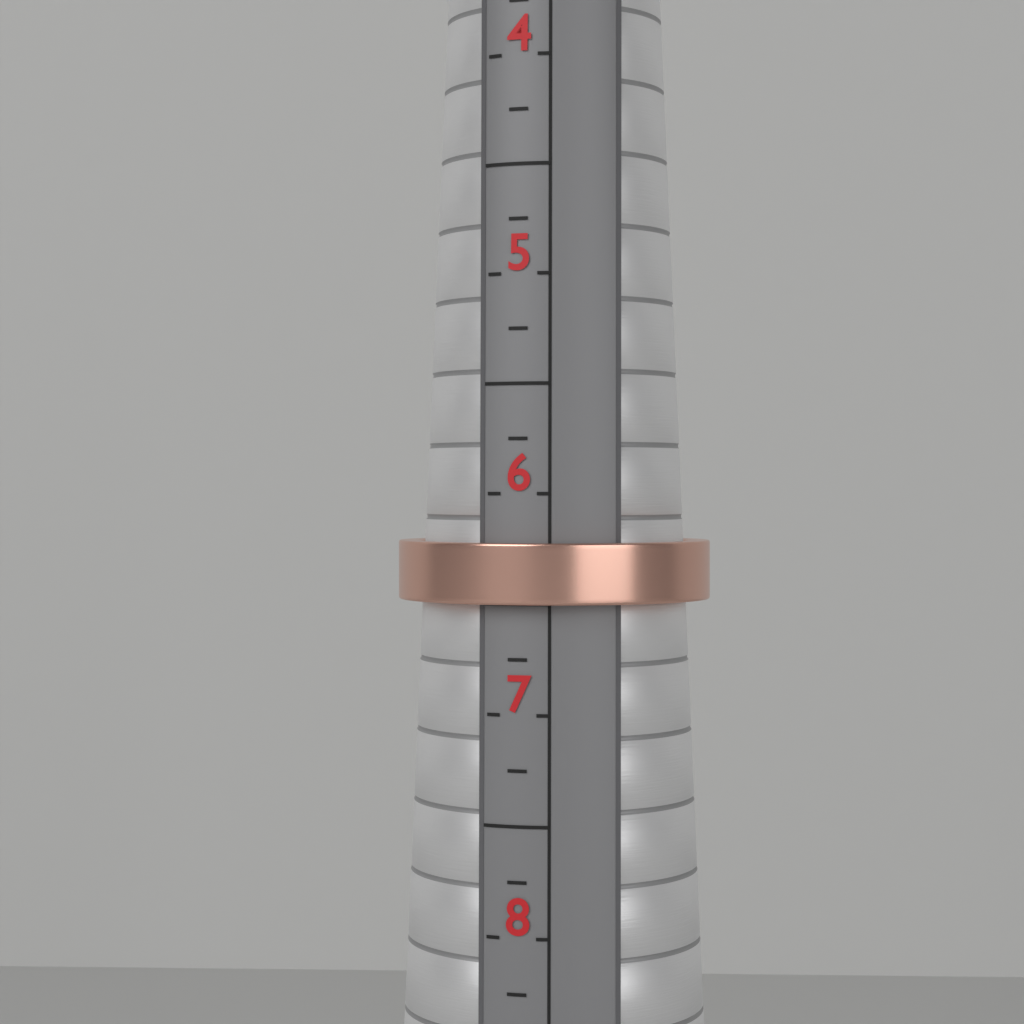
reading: 6.50 (no unit)
